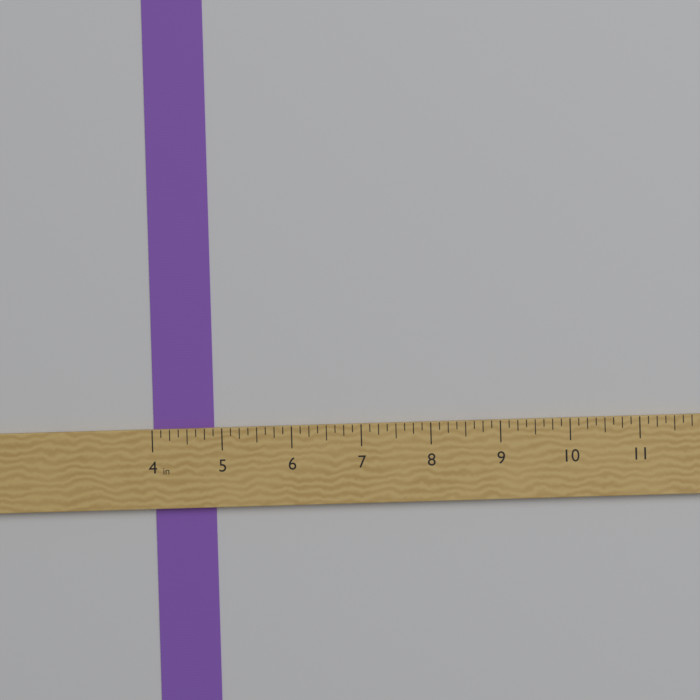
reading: 4.875 in
